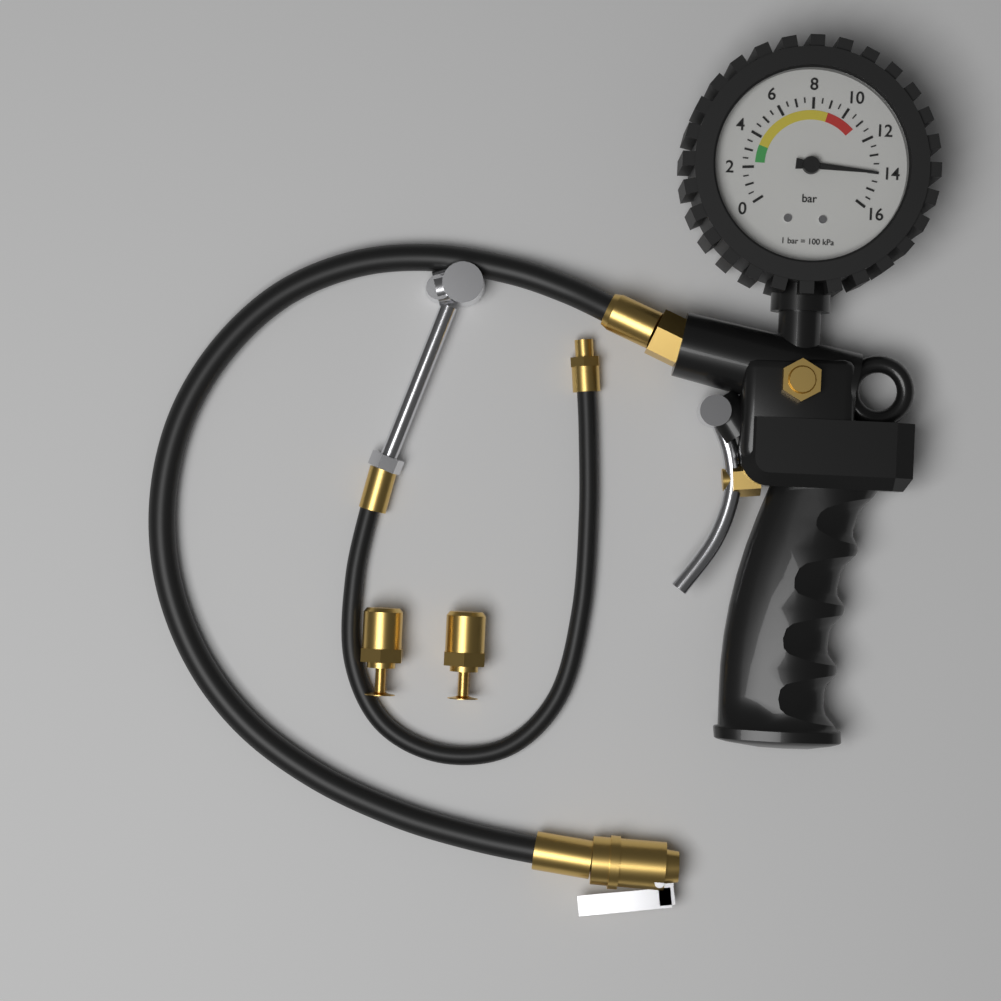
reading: 14.0 bar
